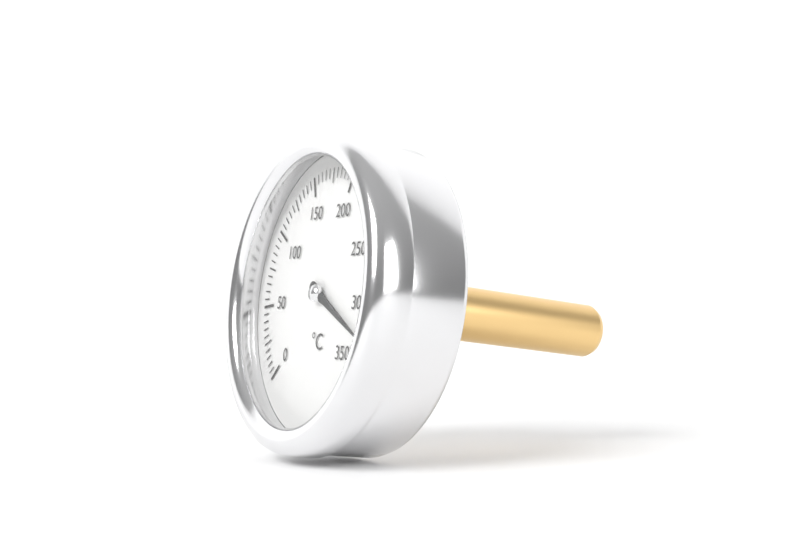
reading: 325 °C
